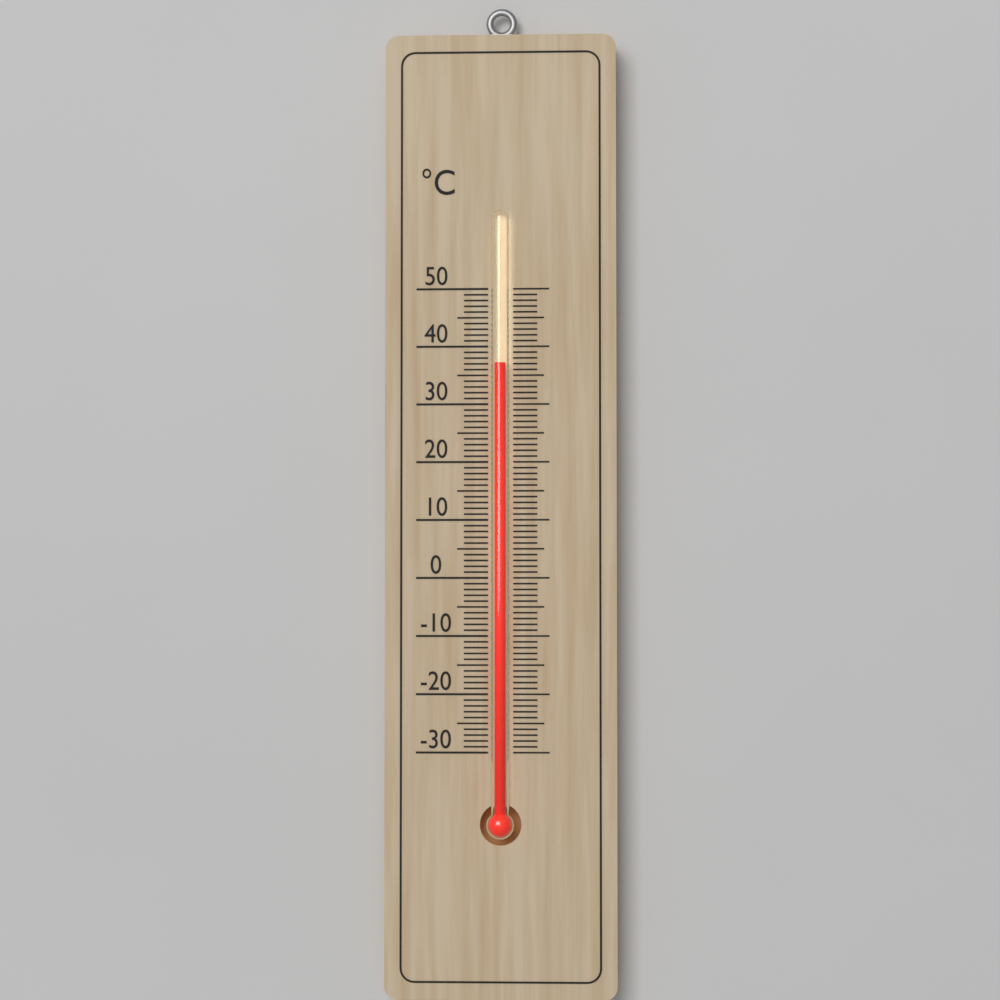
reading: 37 °C
